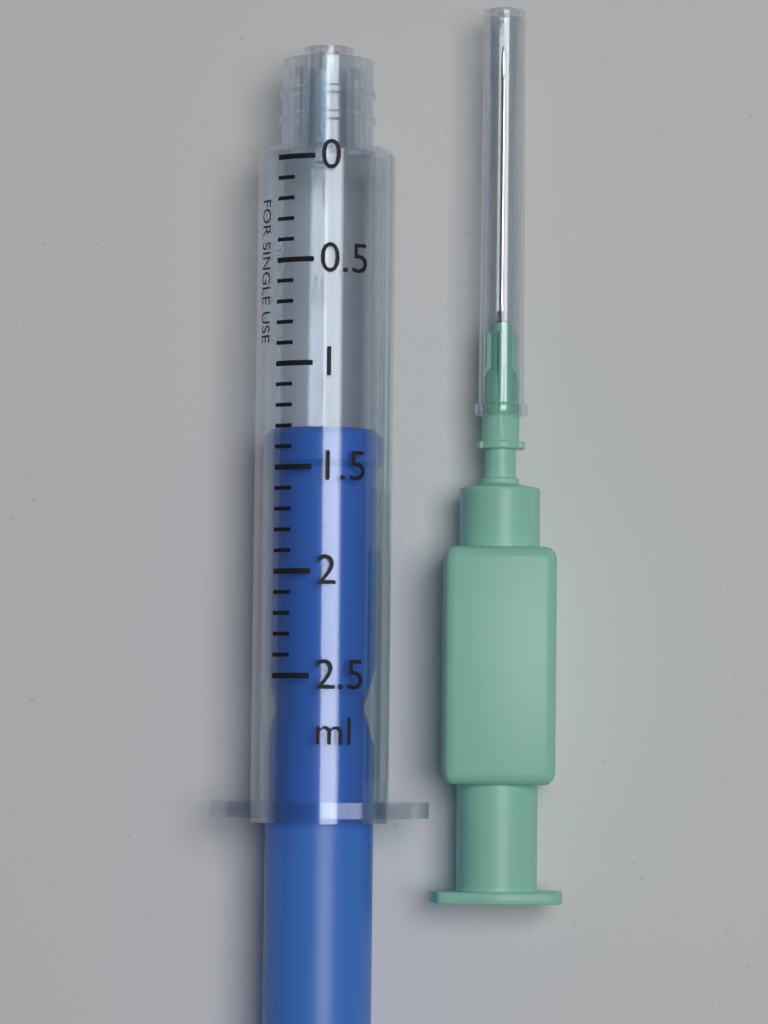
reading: 1.3 ml
